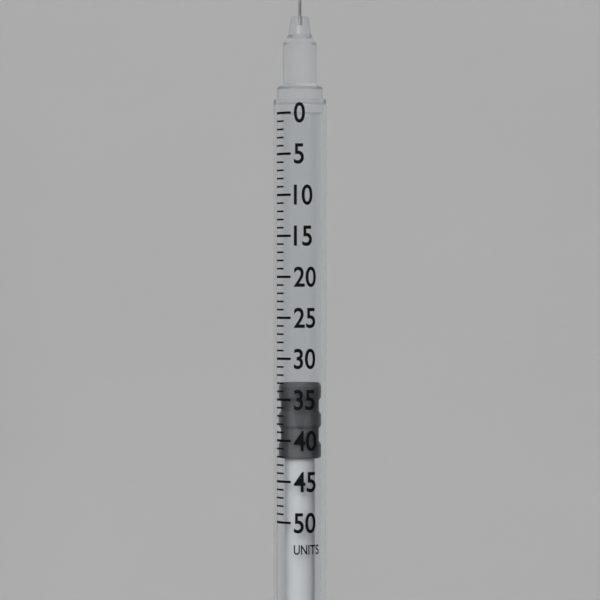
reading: 33 units
